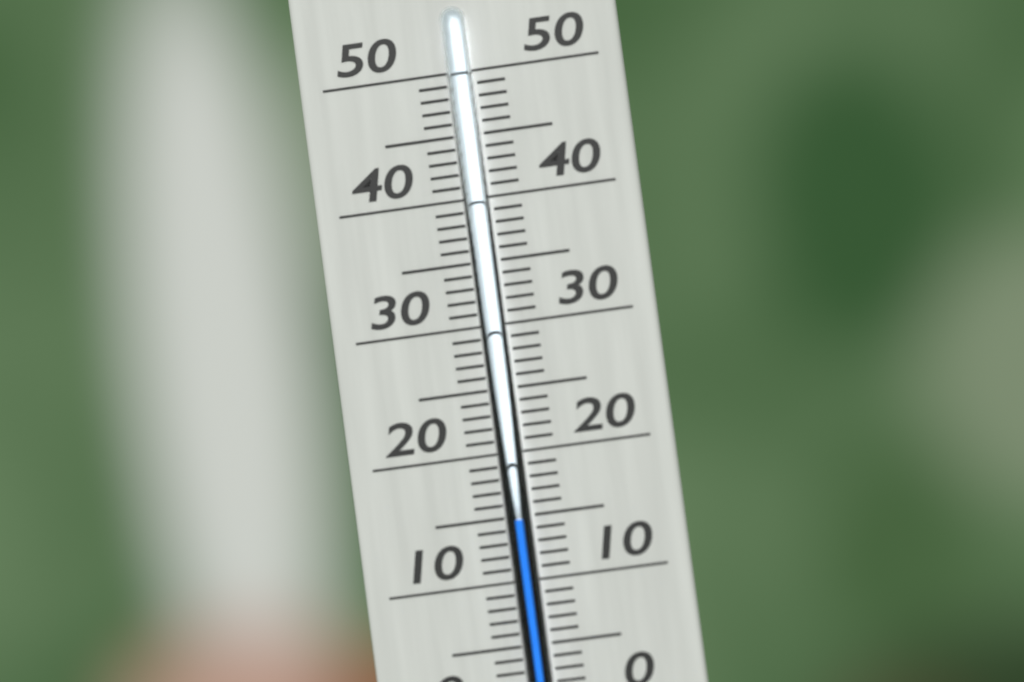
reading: 15 °C
